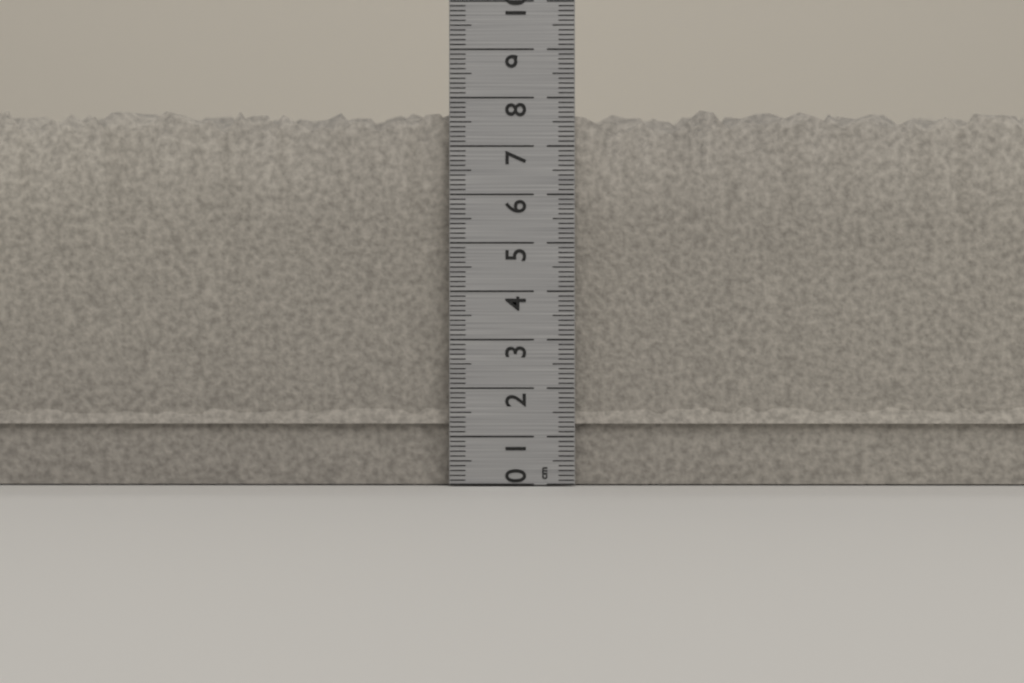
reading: 7.9 cm
